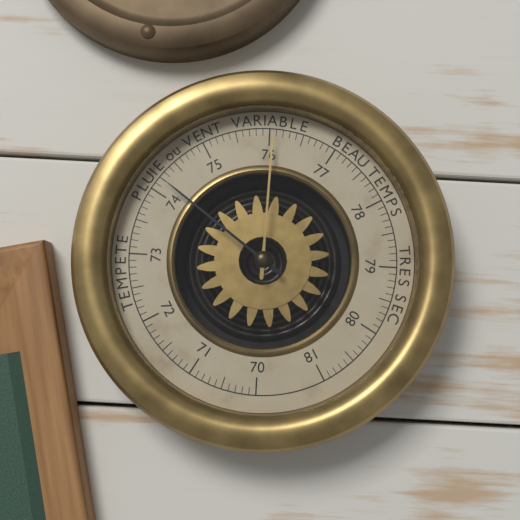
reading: 74.2 (no unit)
